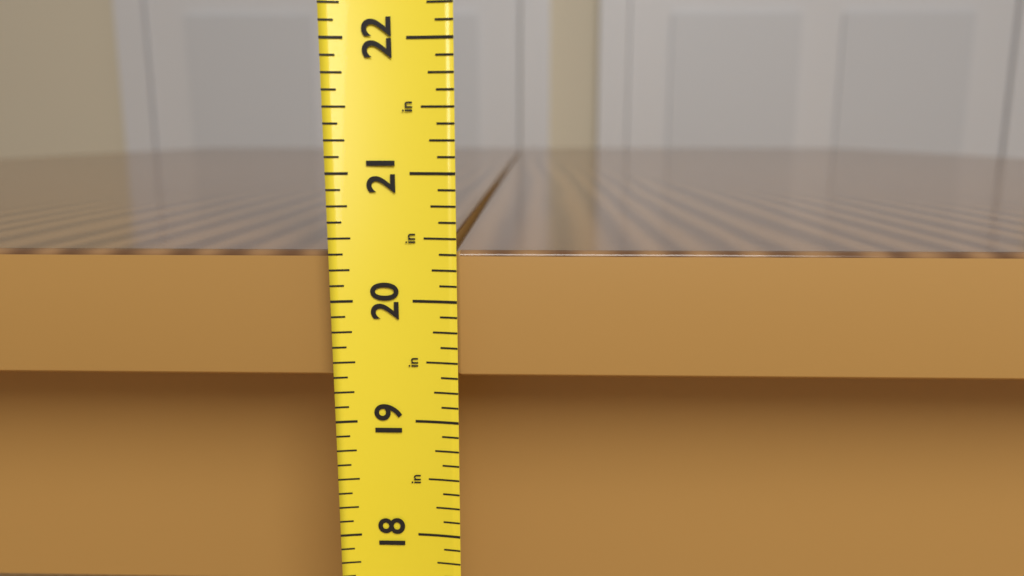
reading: 20.375 in
